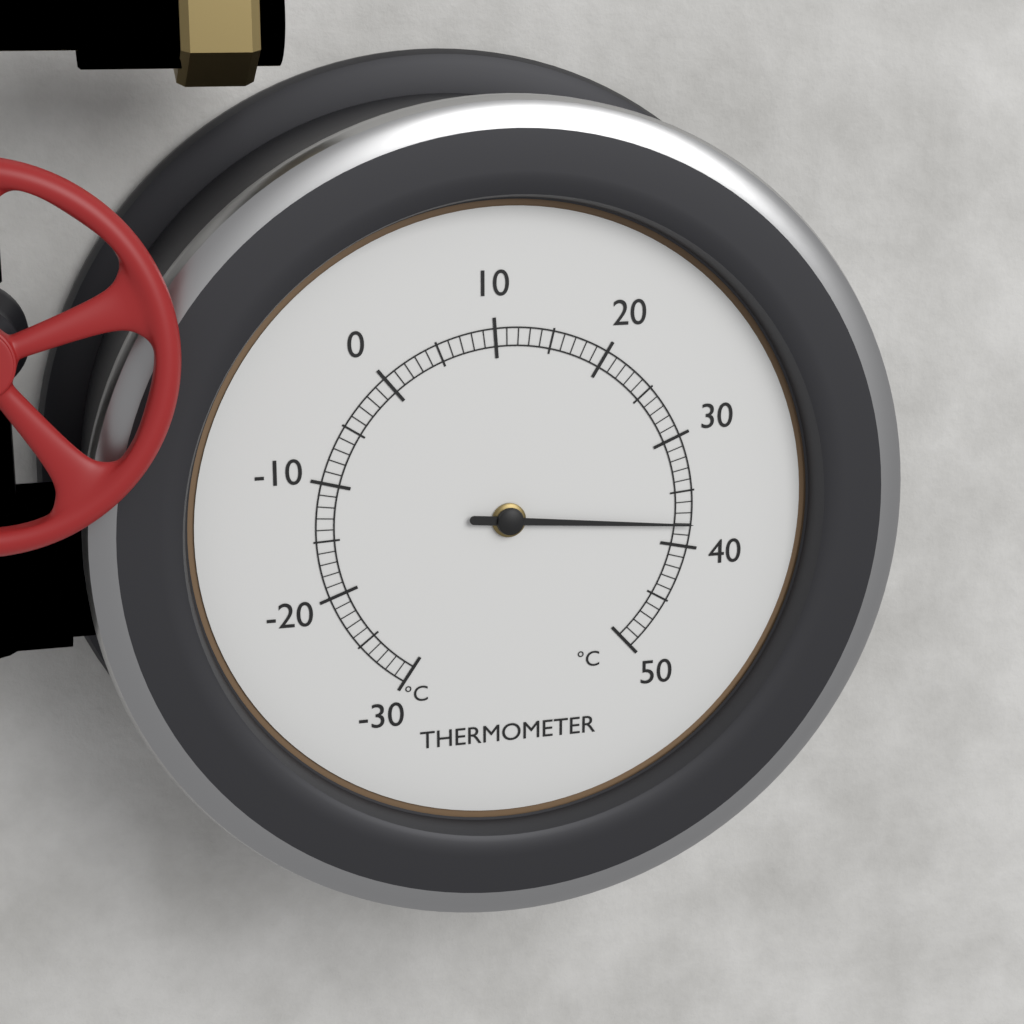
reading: 38 °C
